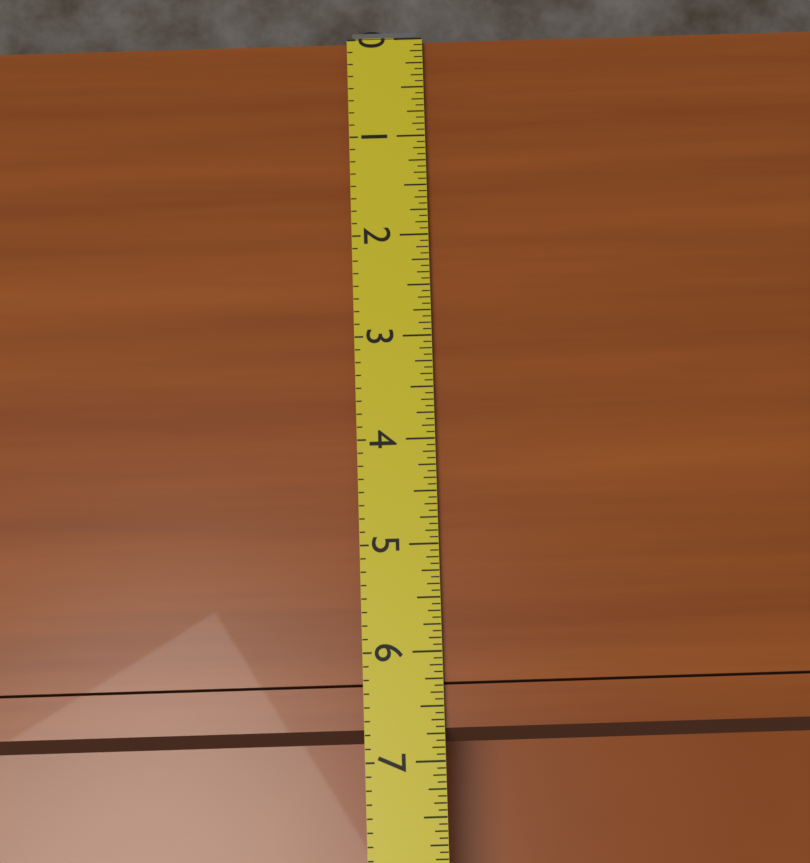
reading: 6.8750 (no unit)
